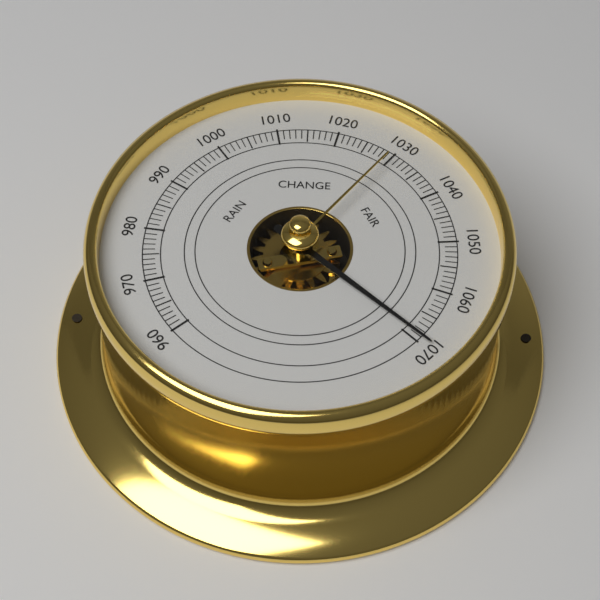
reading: 1069 (no unit)
